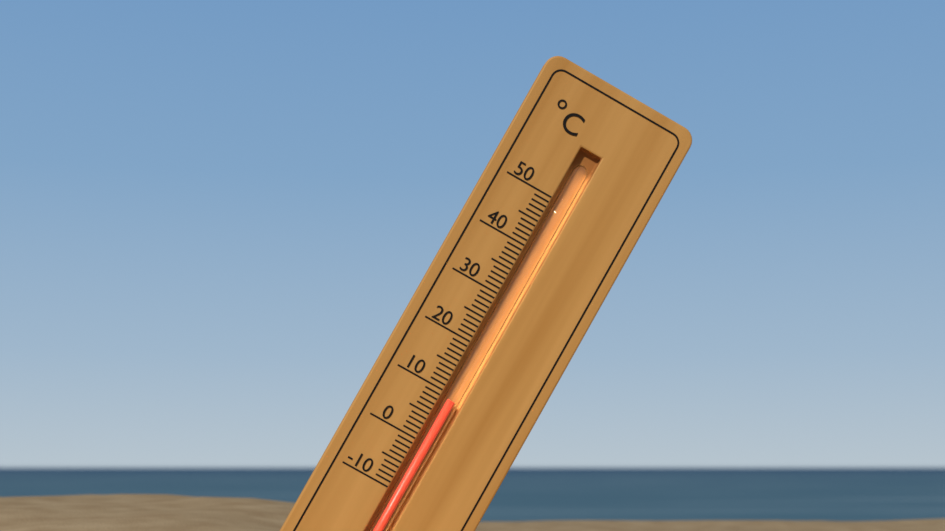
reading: 9 °C
